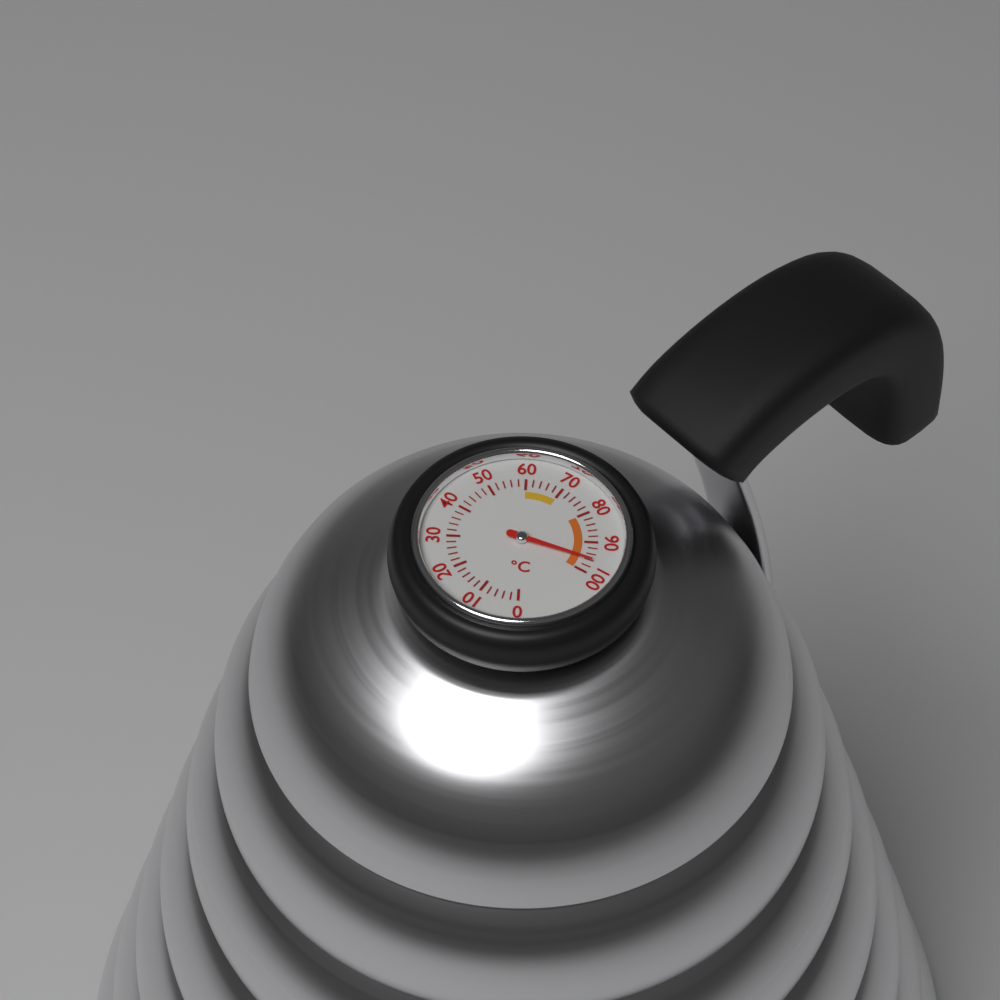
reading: 96 °C
